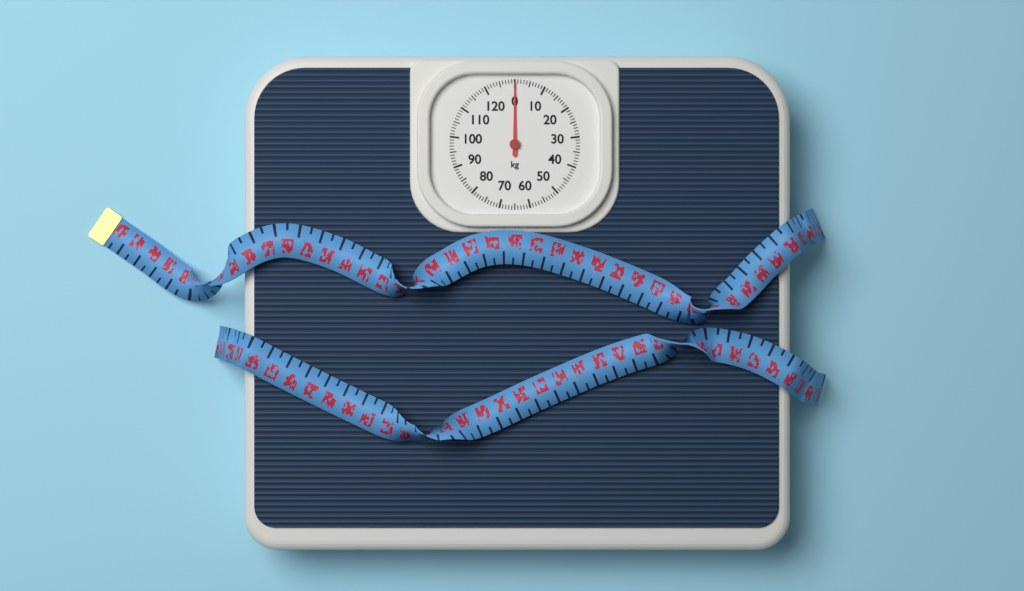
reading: 0 kg
